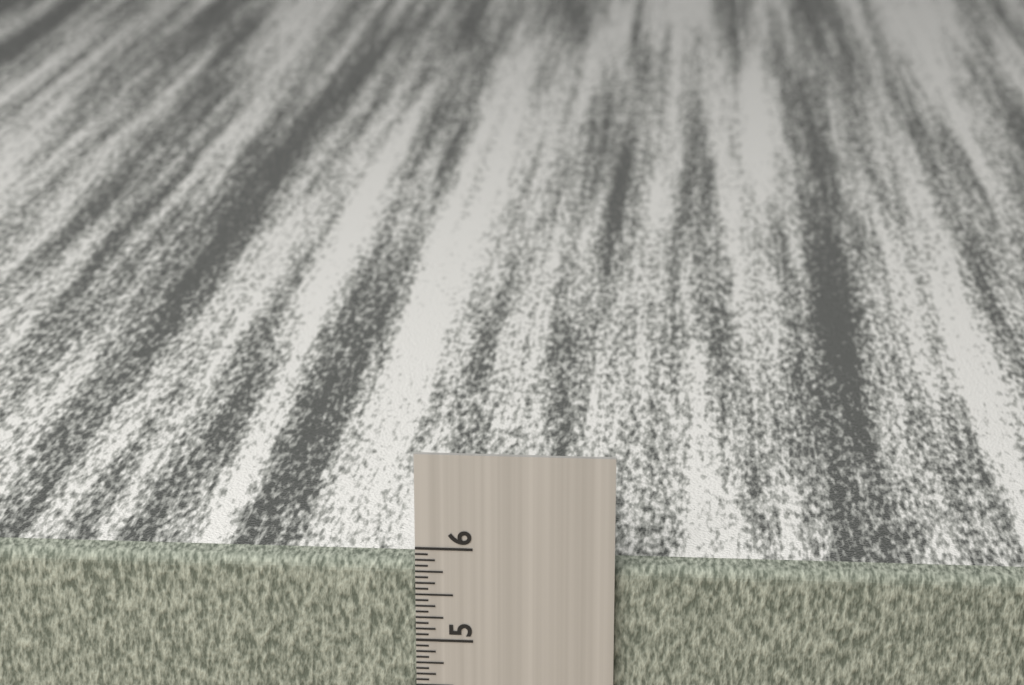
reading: 5.8125 in
